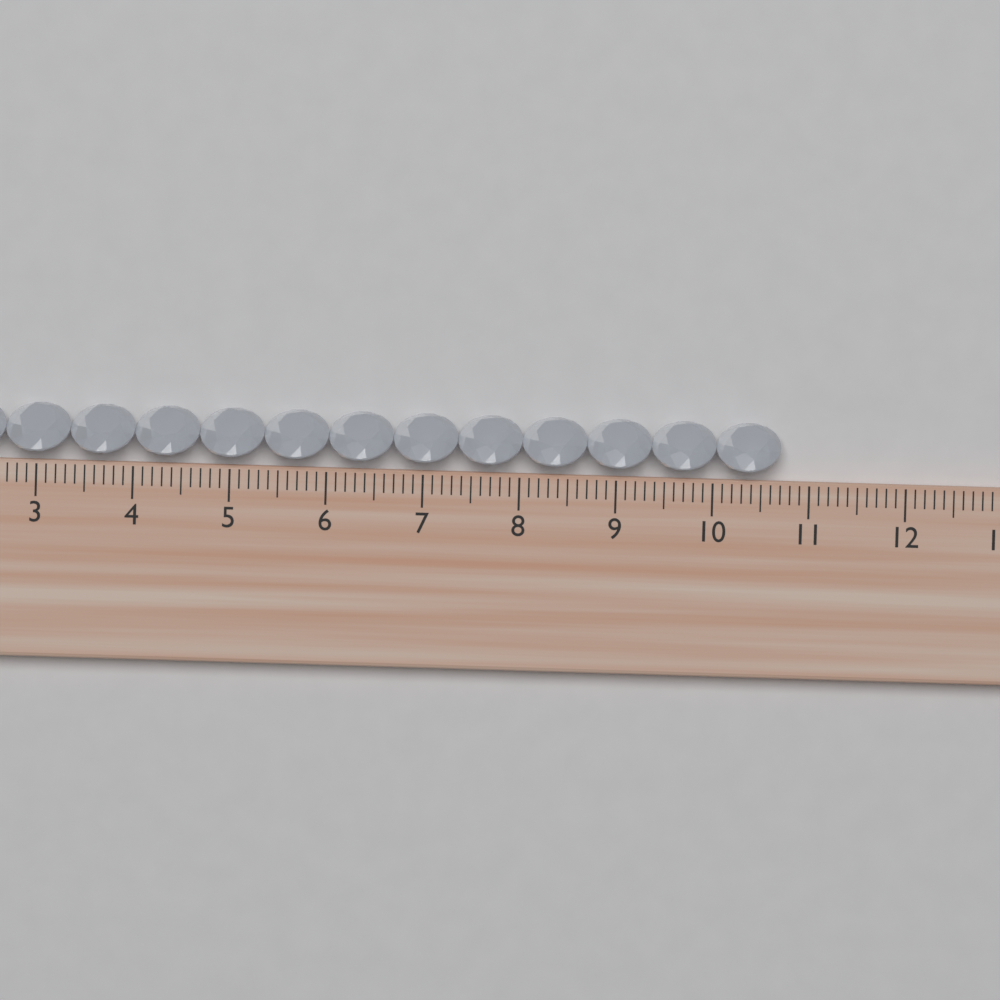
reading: 10.7 cm
